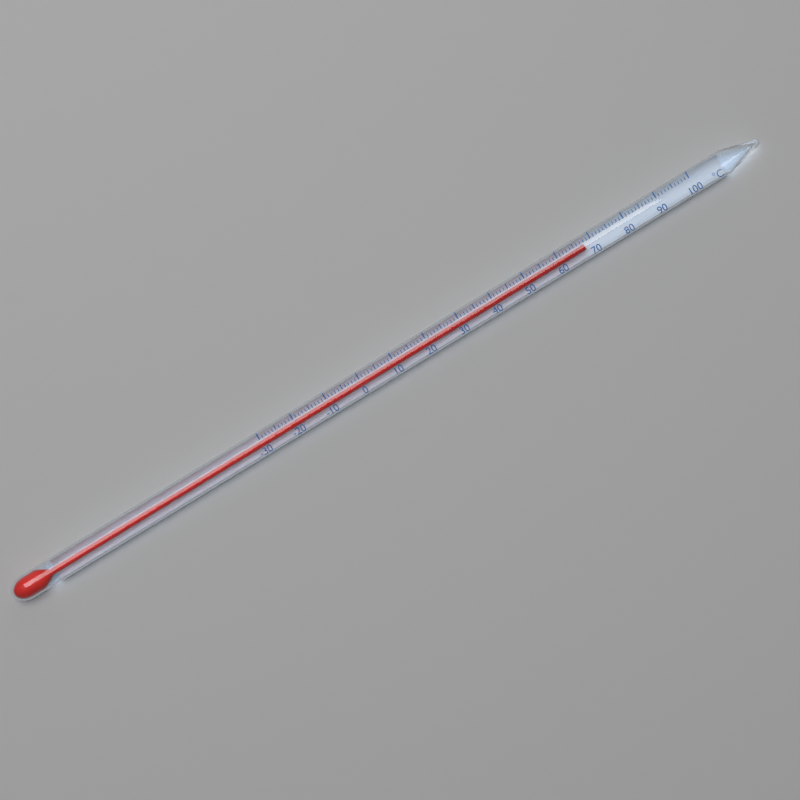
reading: 68 °C
